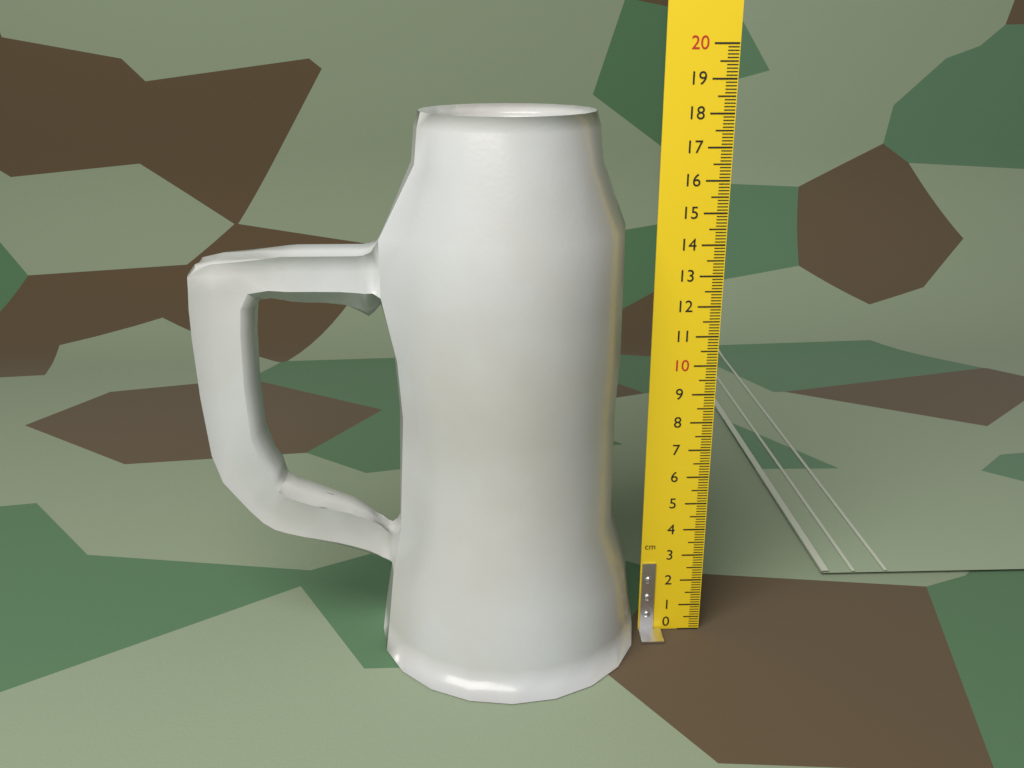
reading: 18.1 cm
